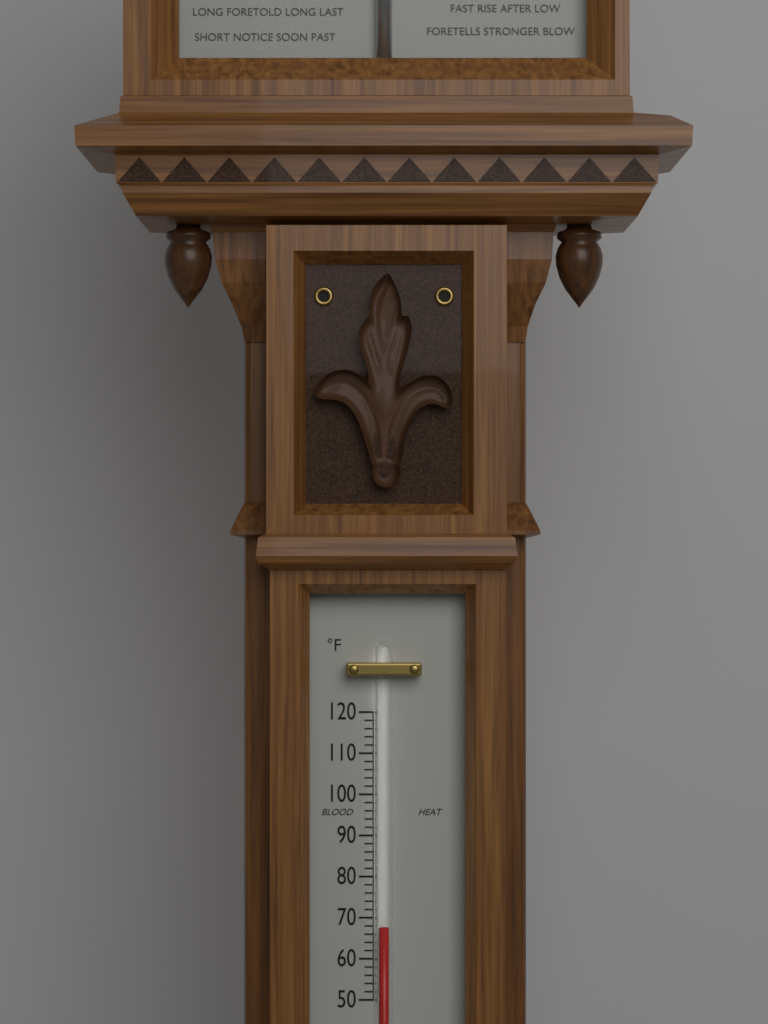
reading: 68 °F
